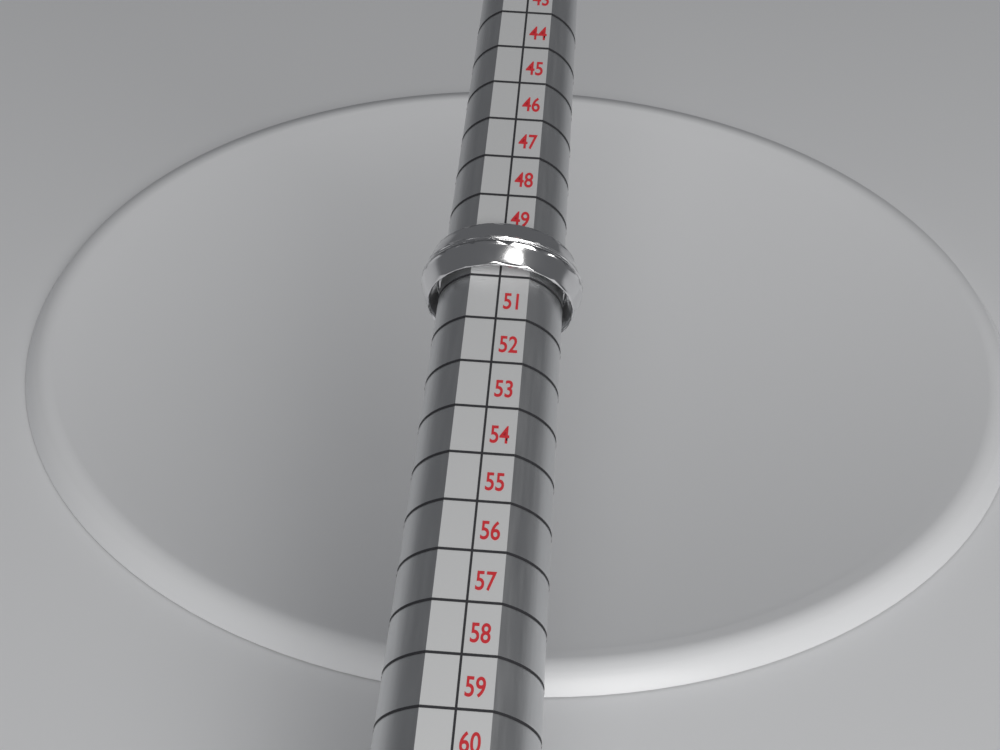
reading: 50 (no unit)
